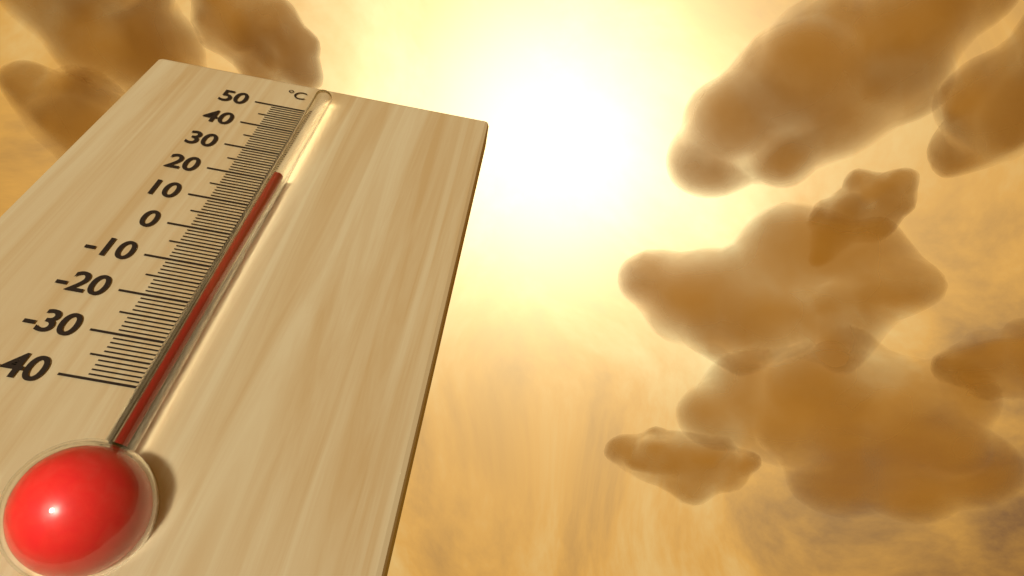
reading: 18 °C
